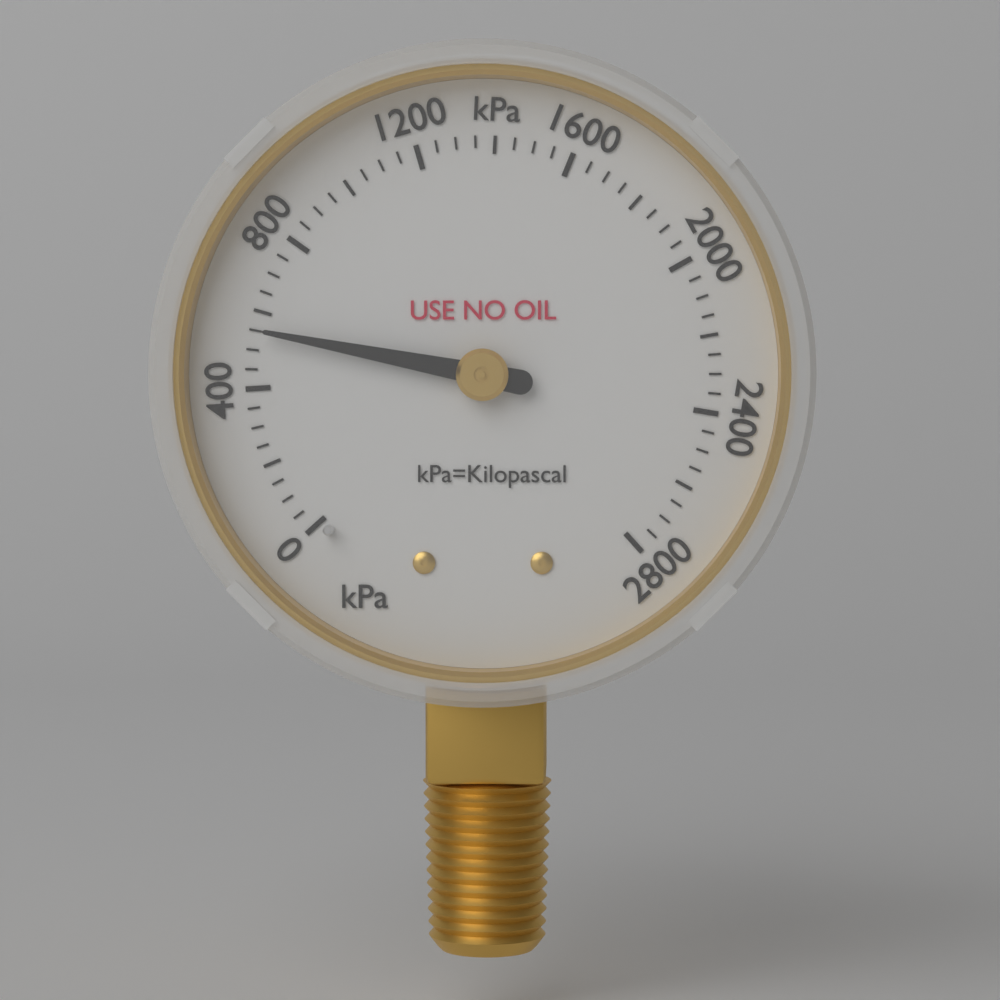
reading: 550 kPa
